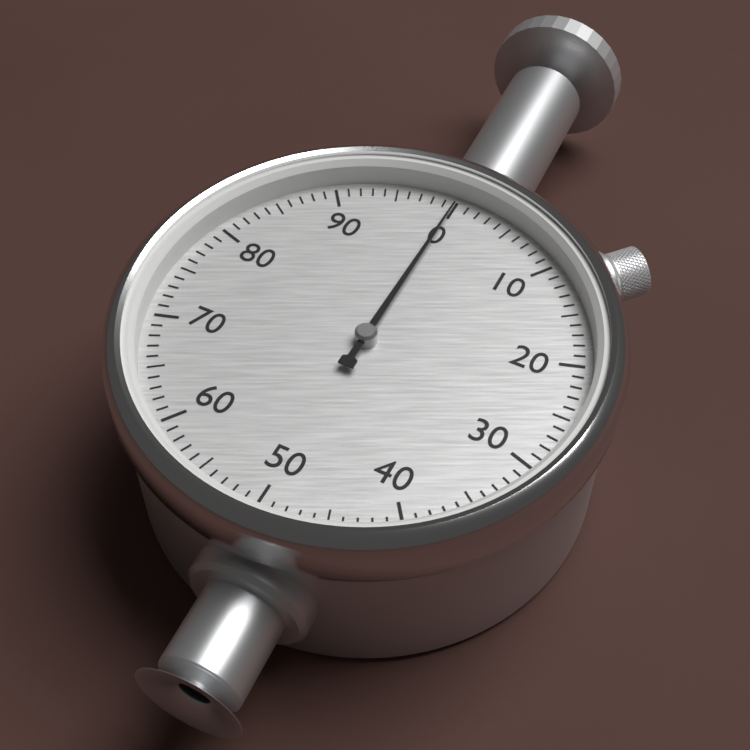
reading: 0 (no unit)
